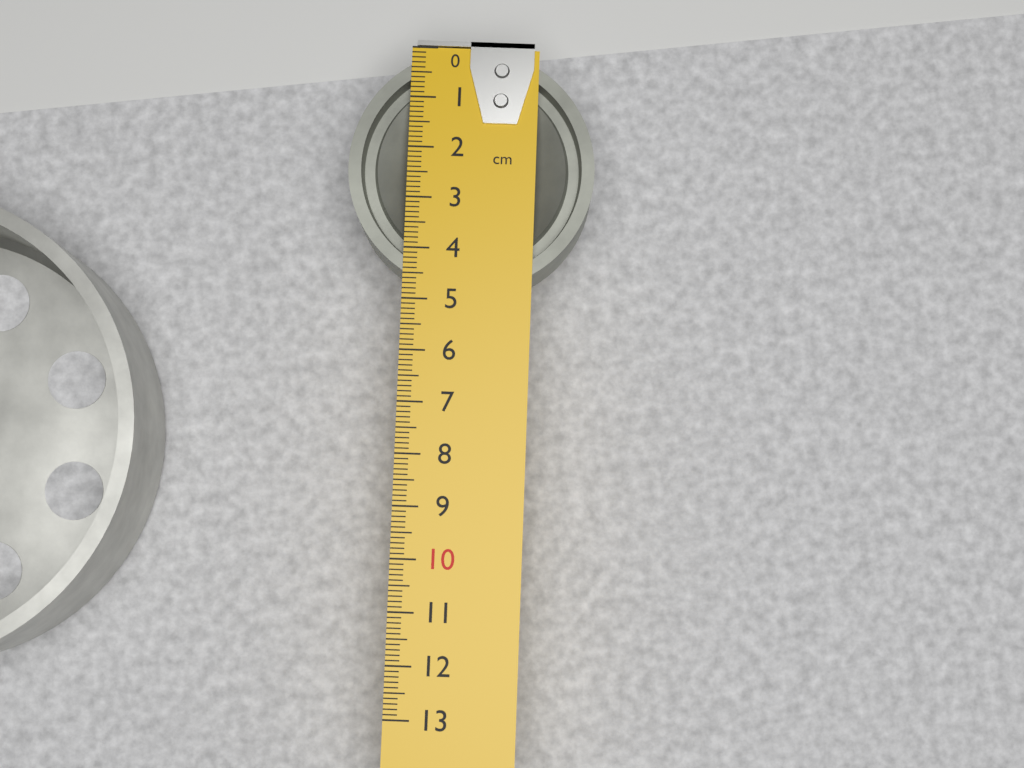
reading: 4.8 cm
